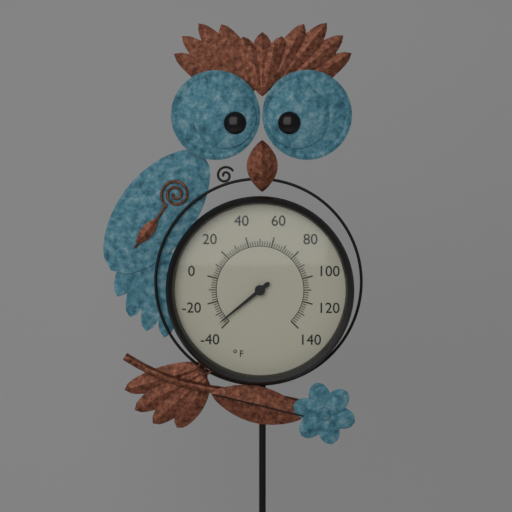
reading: -36 °F
